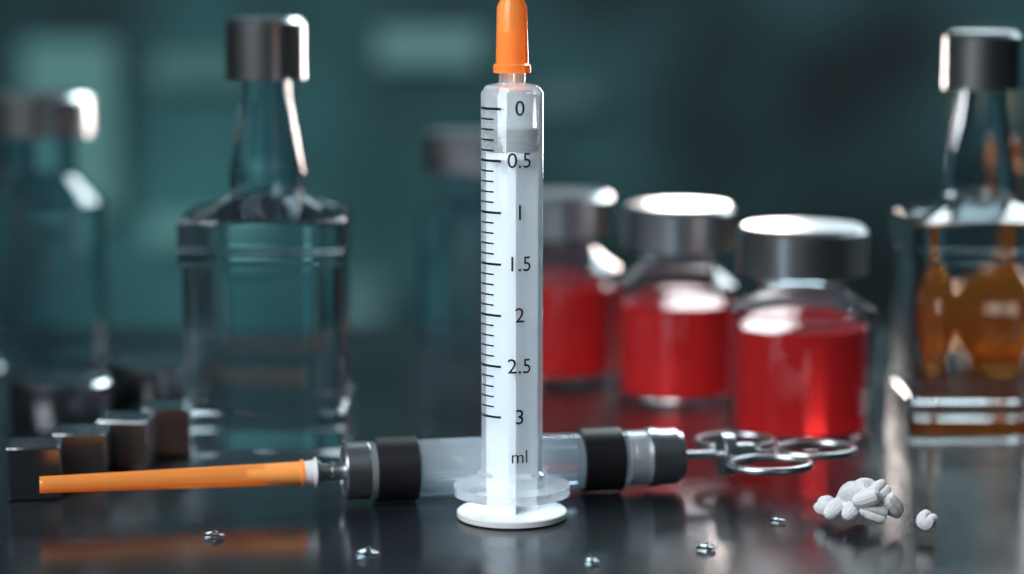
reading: 0.2 ml
